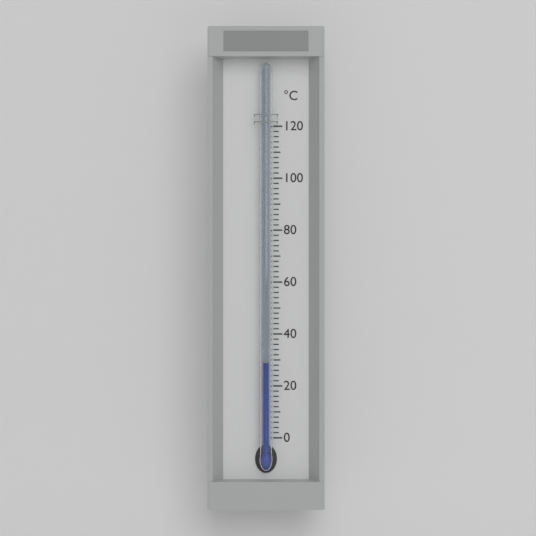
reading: 29 °C
